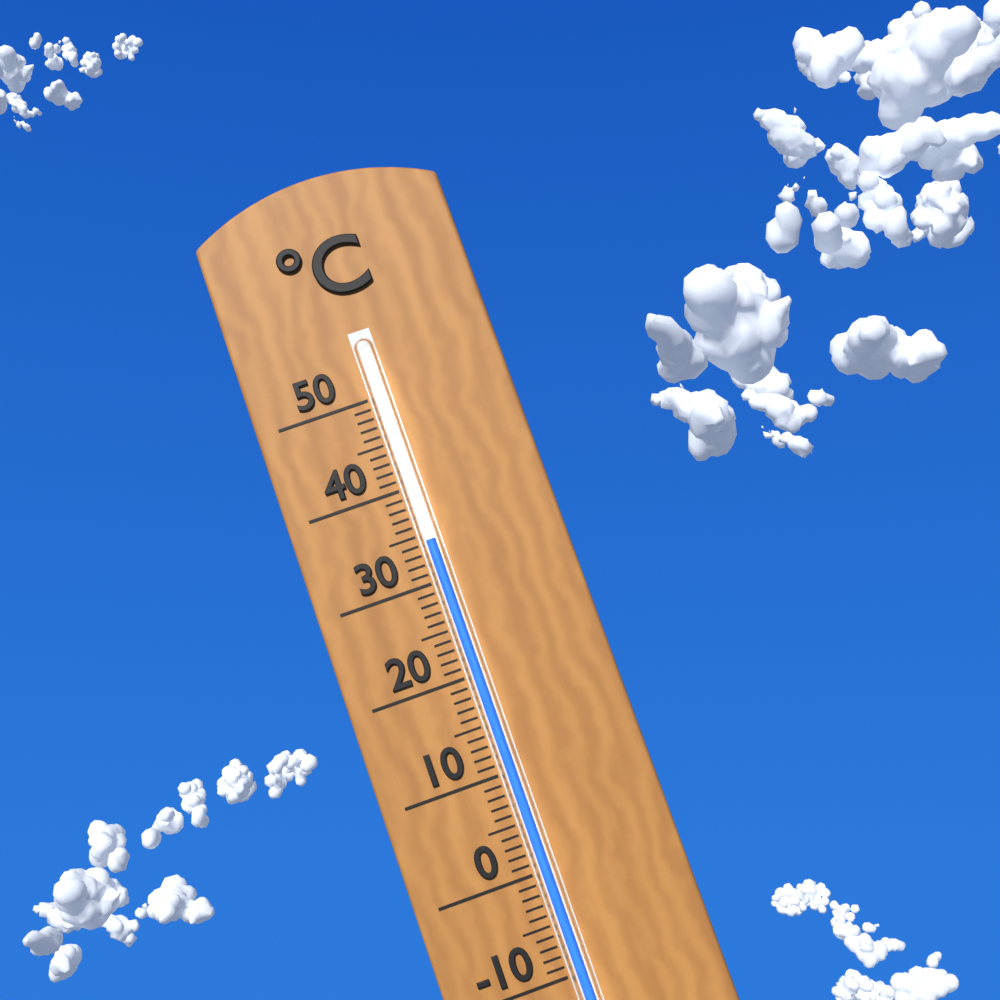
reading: 34 °C
